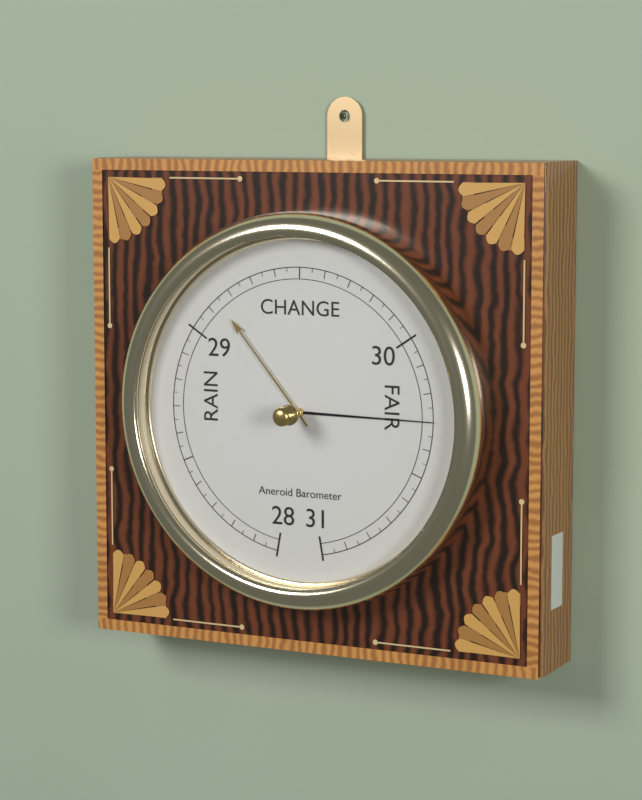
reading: 30.30 inHg
